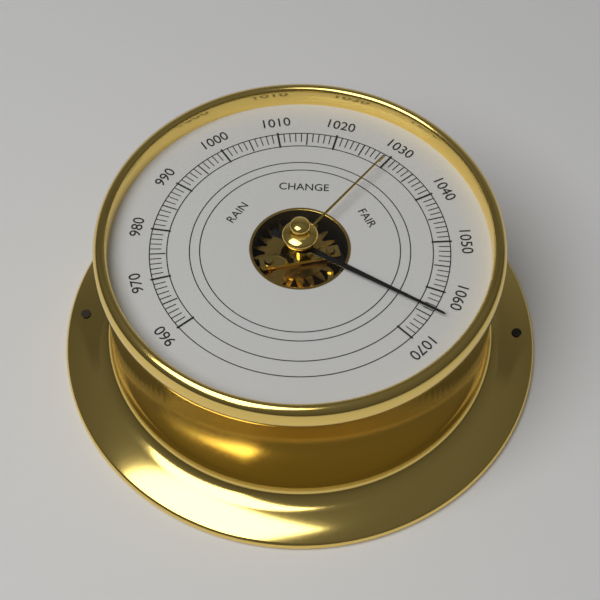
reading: 1064 (no unit)
